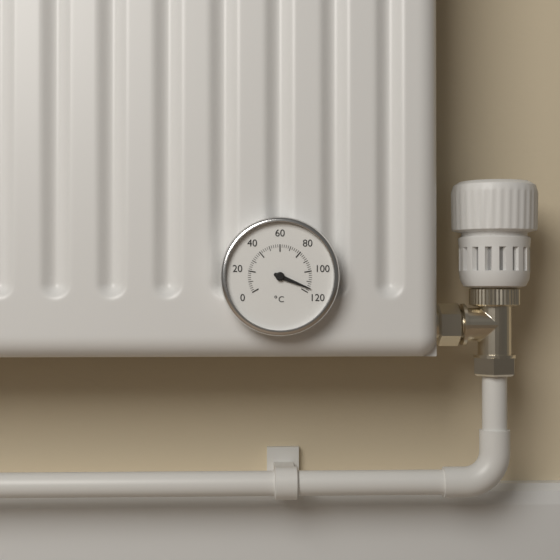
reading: 116 °C
